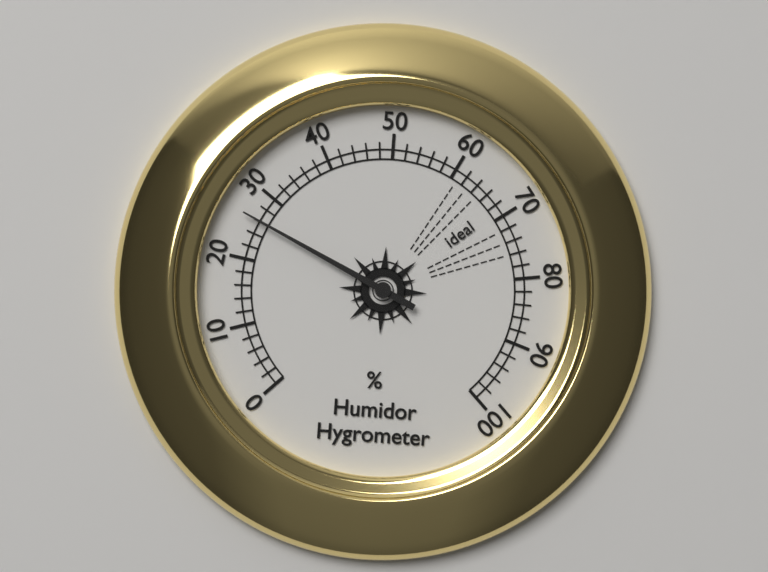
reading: 26 %
